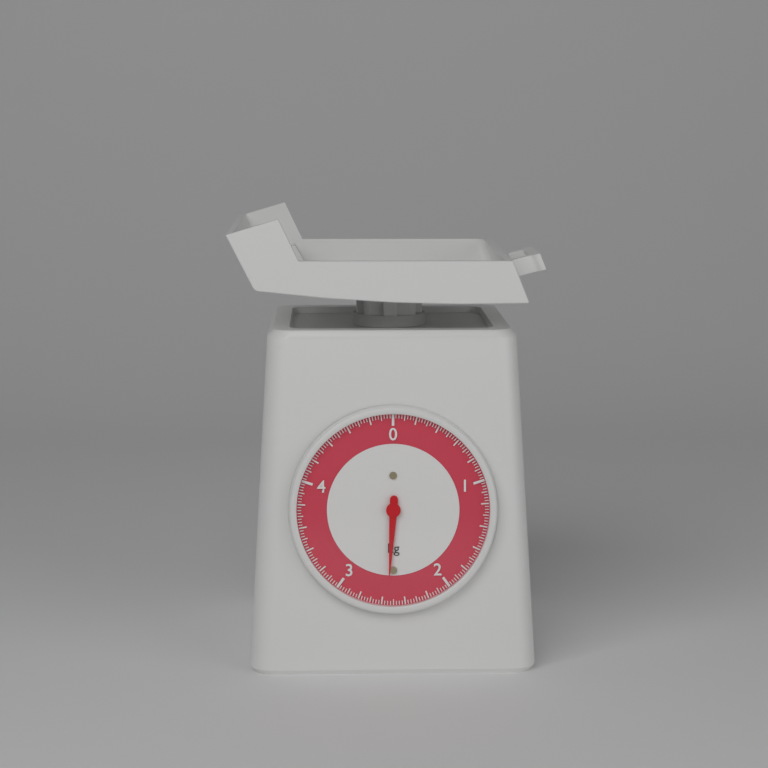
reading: 2.550 kg
